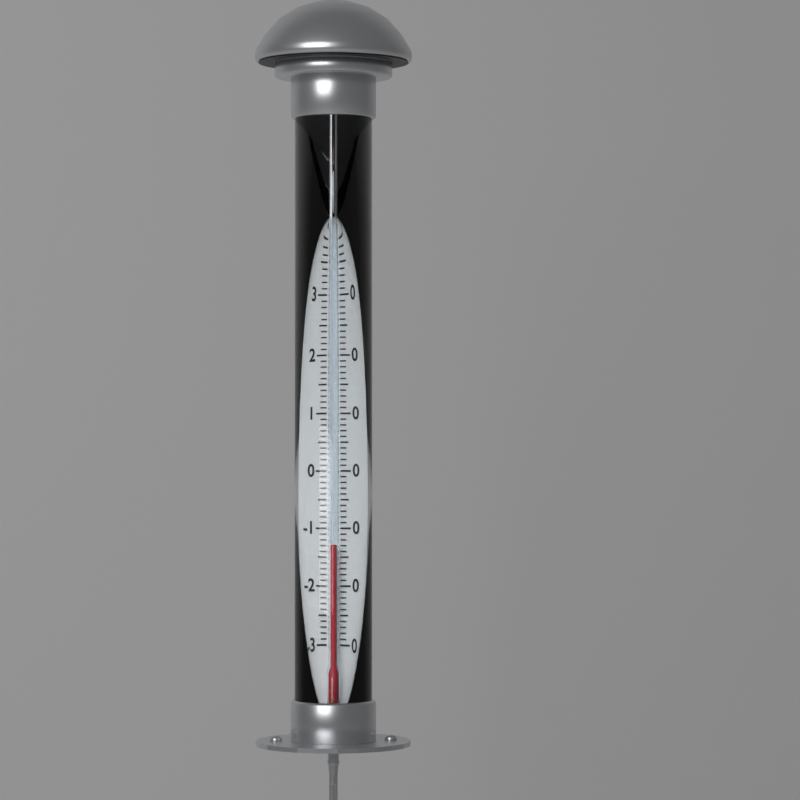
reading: -13 °C
